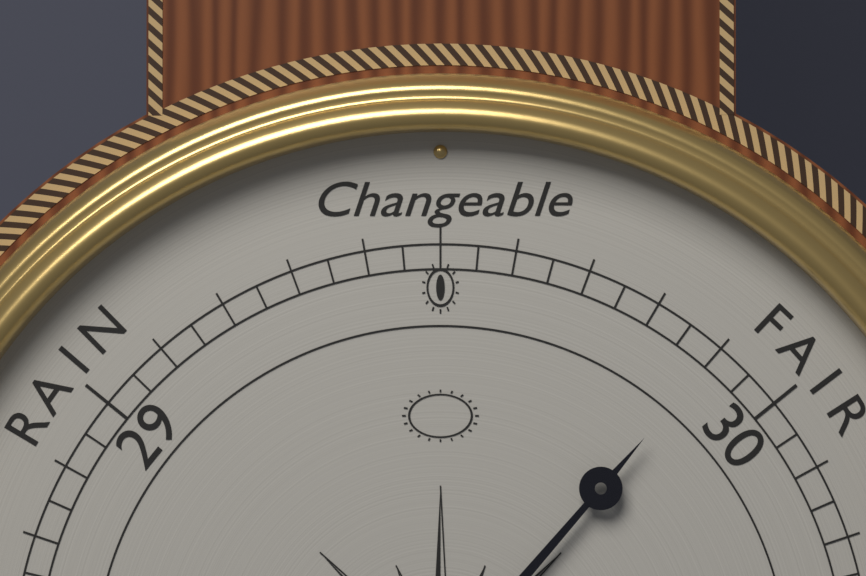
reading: 29.90 (no unit)
